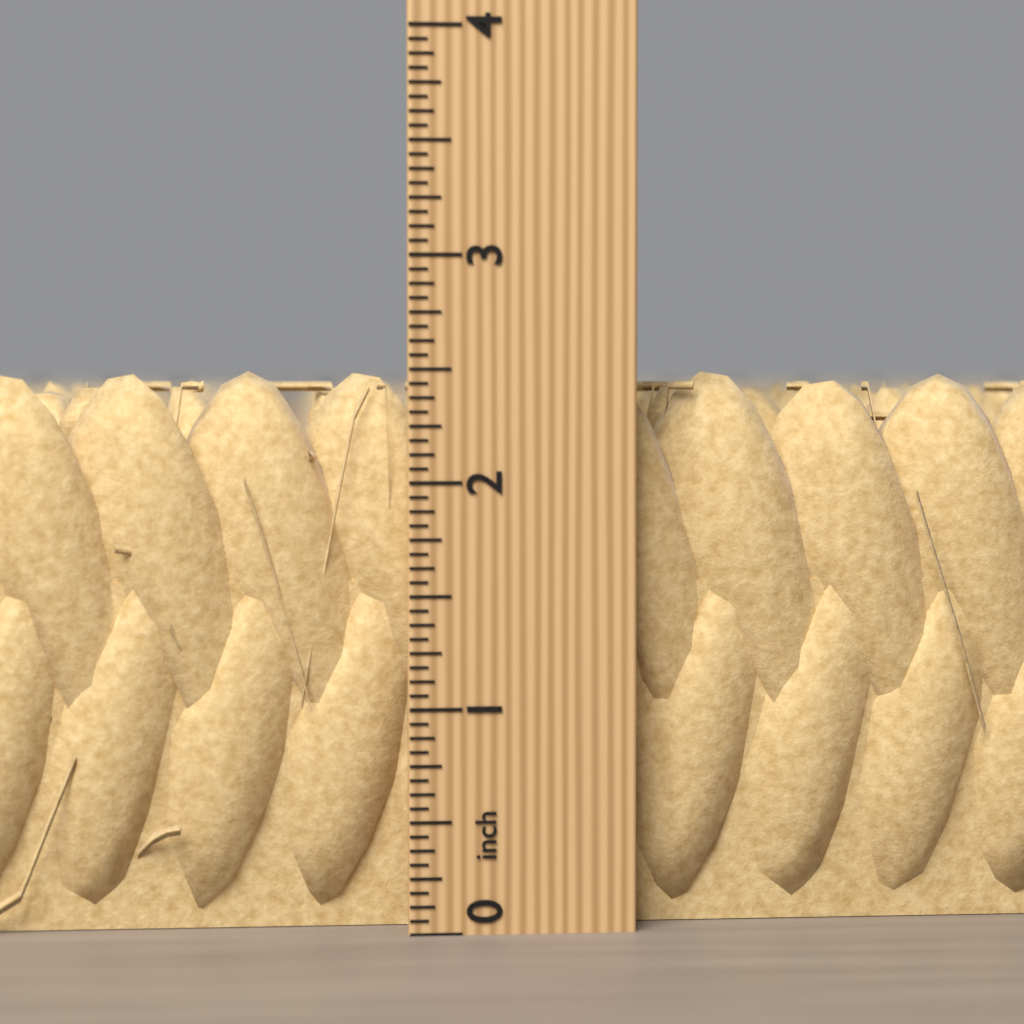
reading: 2.5000 inch
